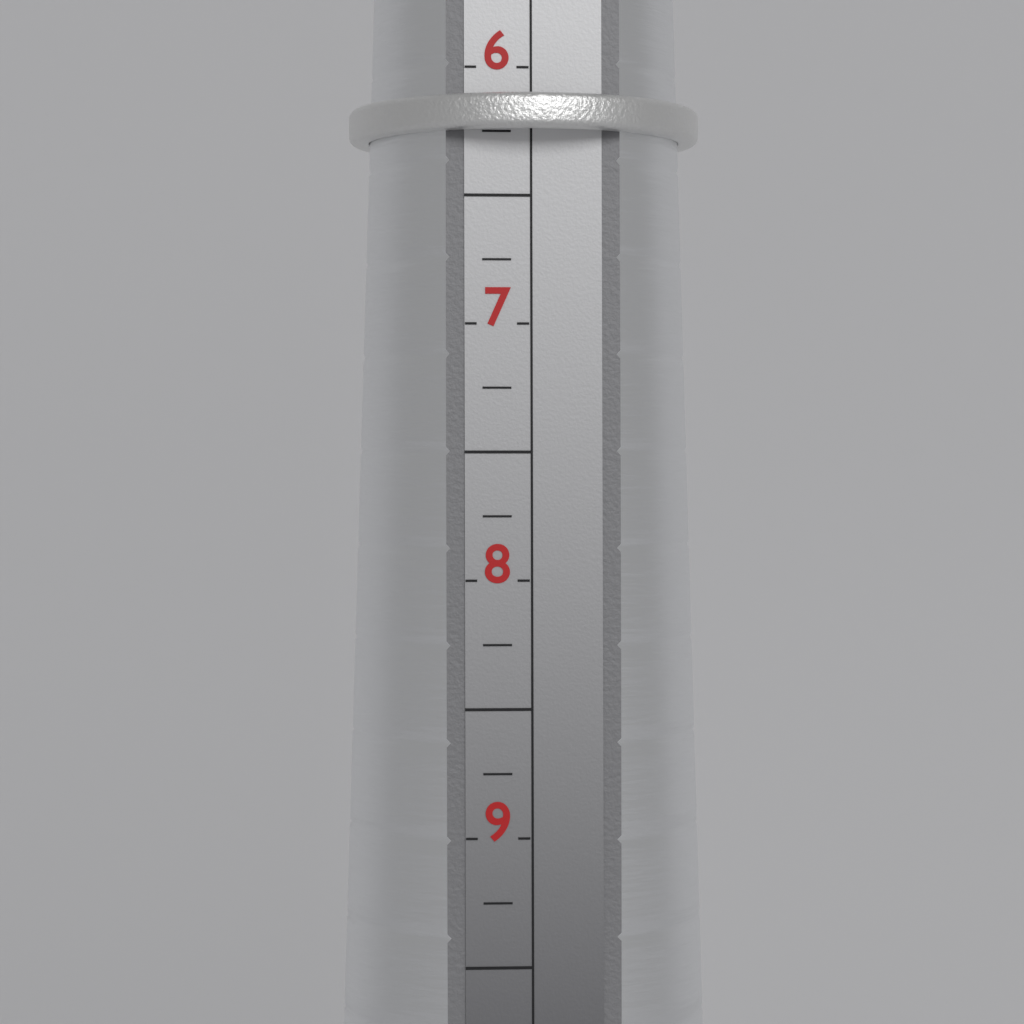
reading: 6.25 (no unit)
